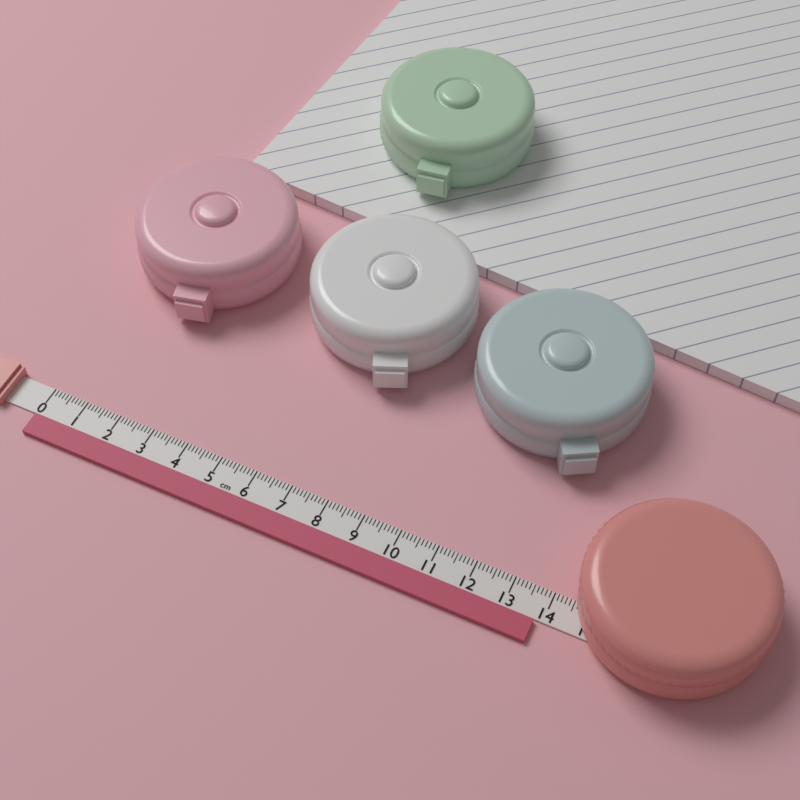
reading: 13.8 cm
